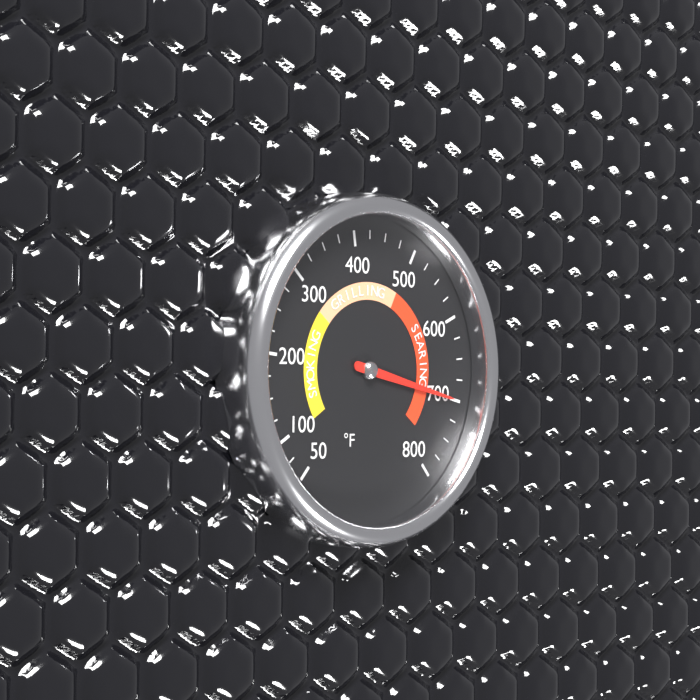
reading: 700 °F
